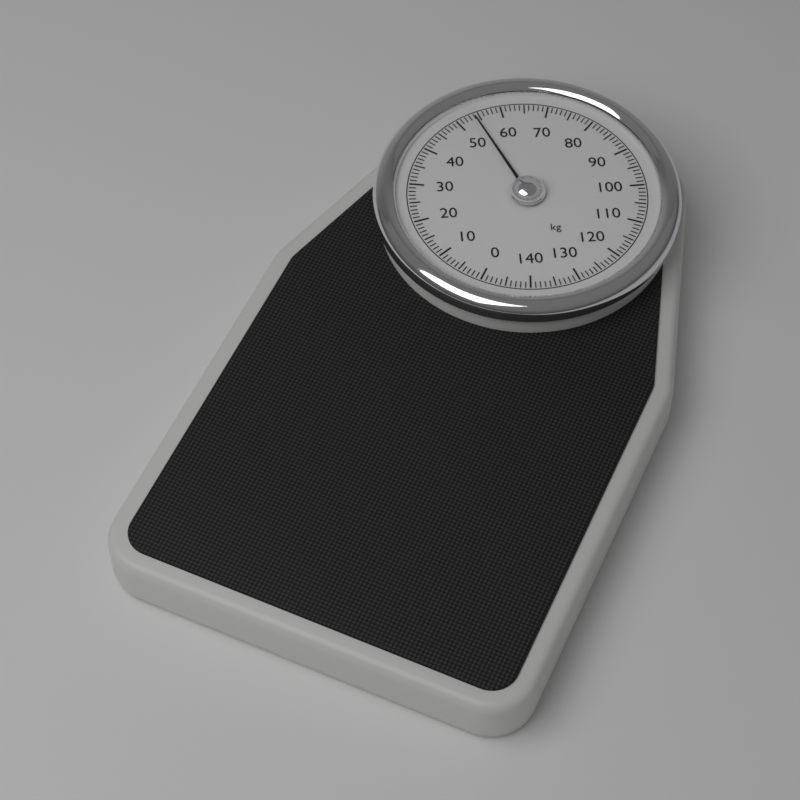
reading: 54 kg
